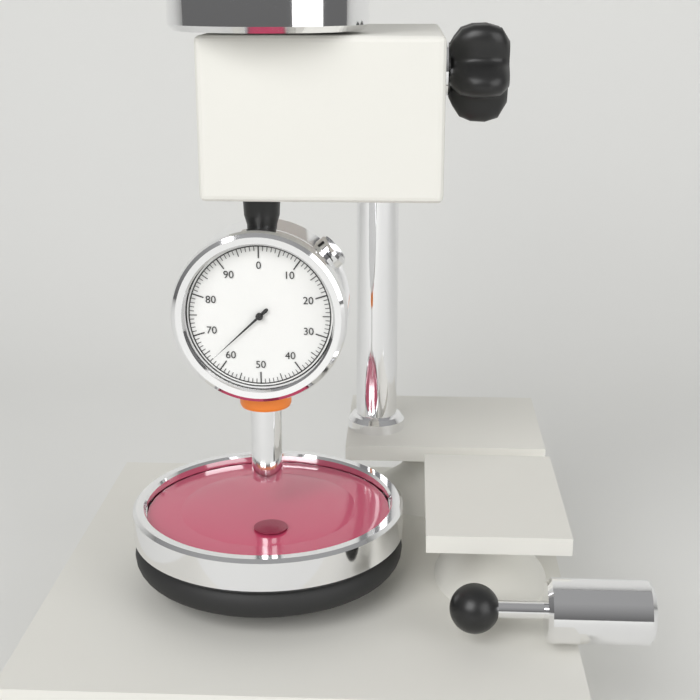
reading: 63 (no unit)
